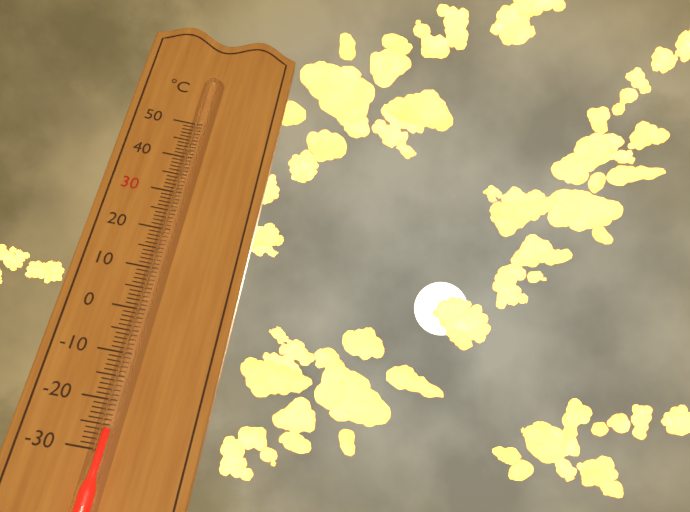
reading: -26 °C
